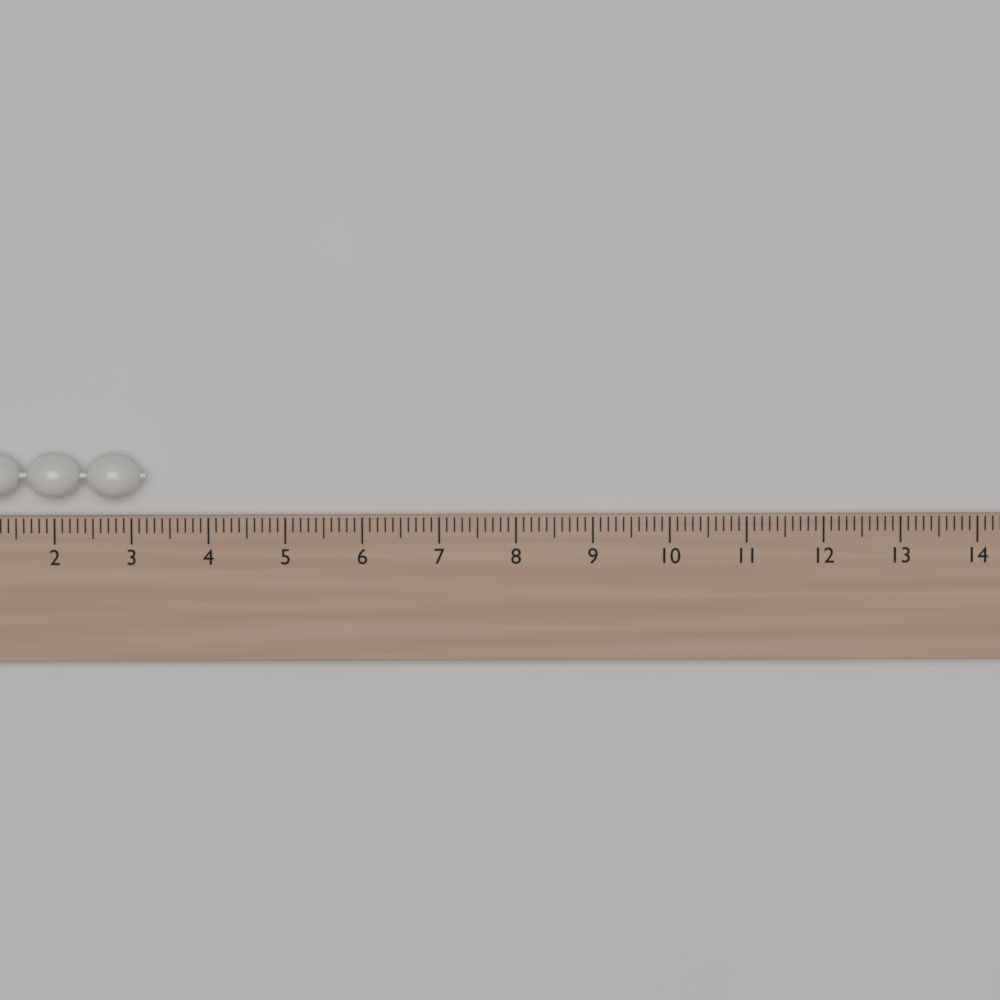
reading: 3.2 (no unit)
